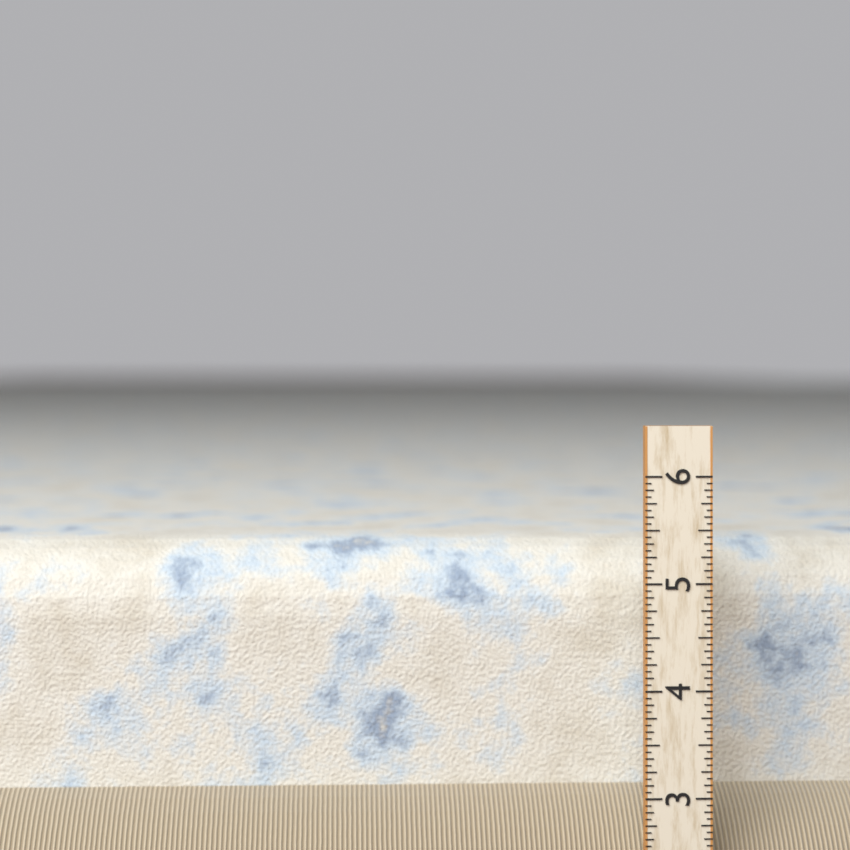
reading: 5.3125 (no unit)
